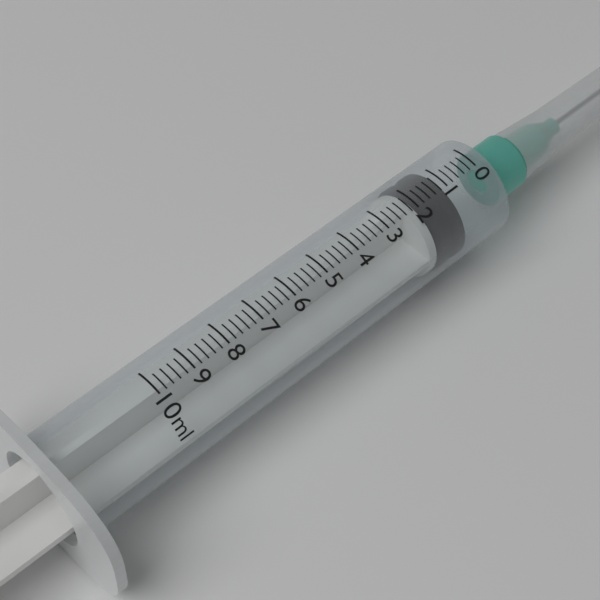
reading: 1.0 ml
